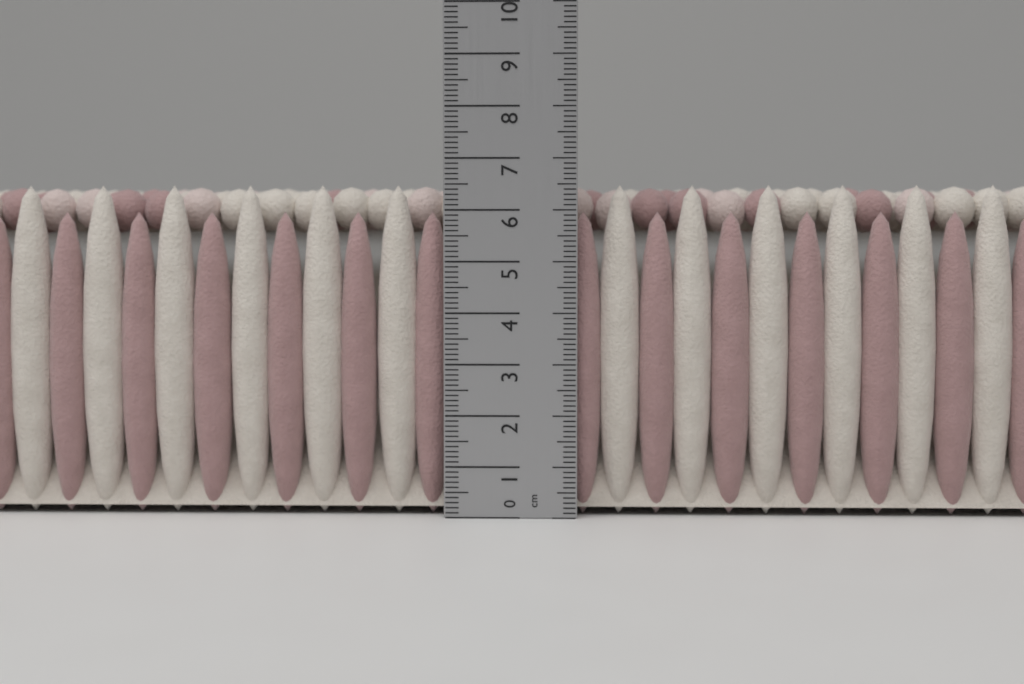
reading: 6.5 cm
